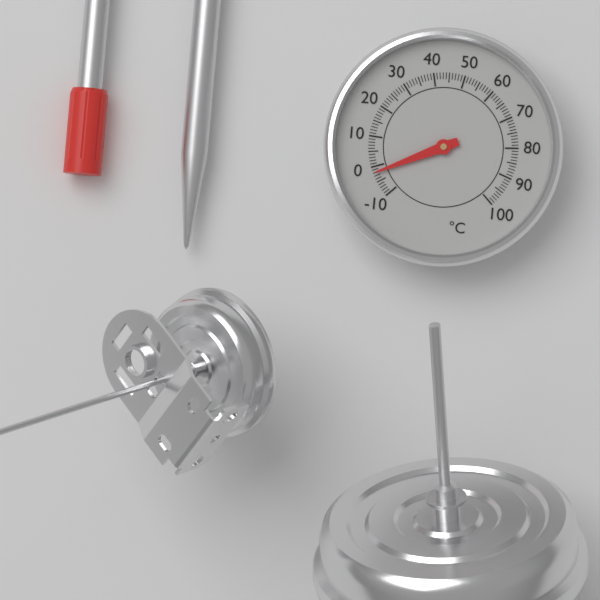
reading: -2 °C
